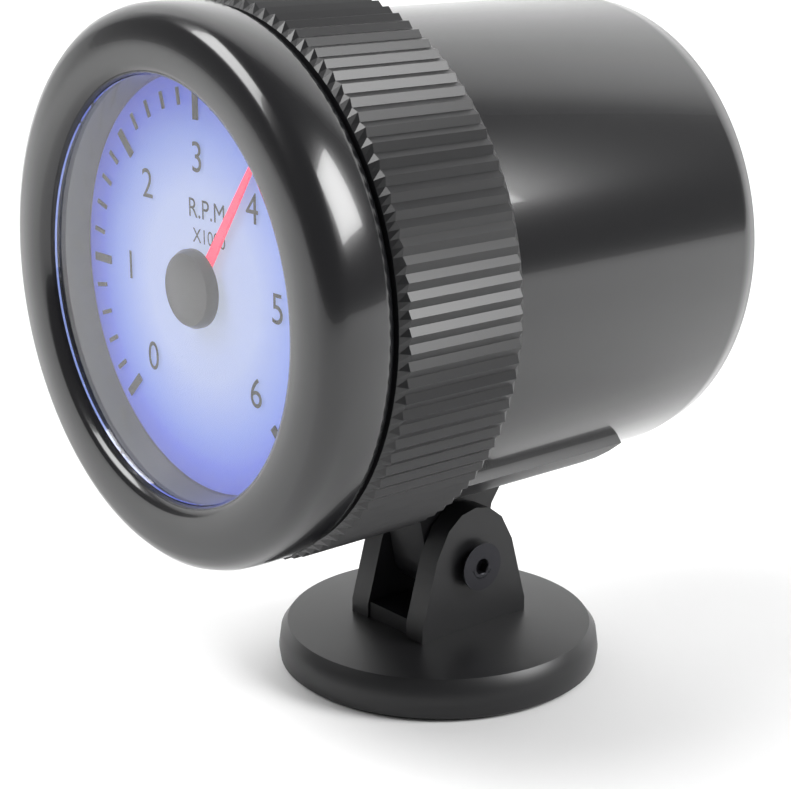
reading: 3.8 RPM x1000
